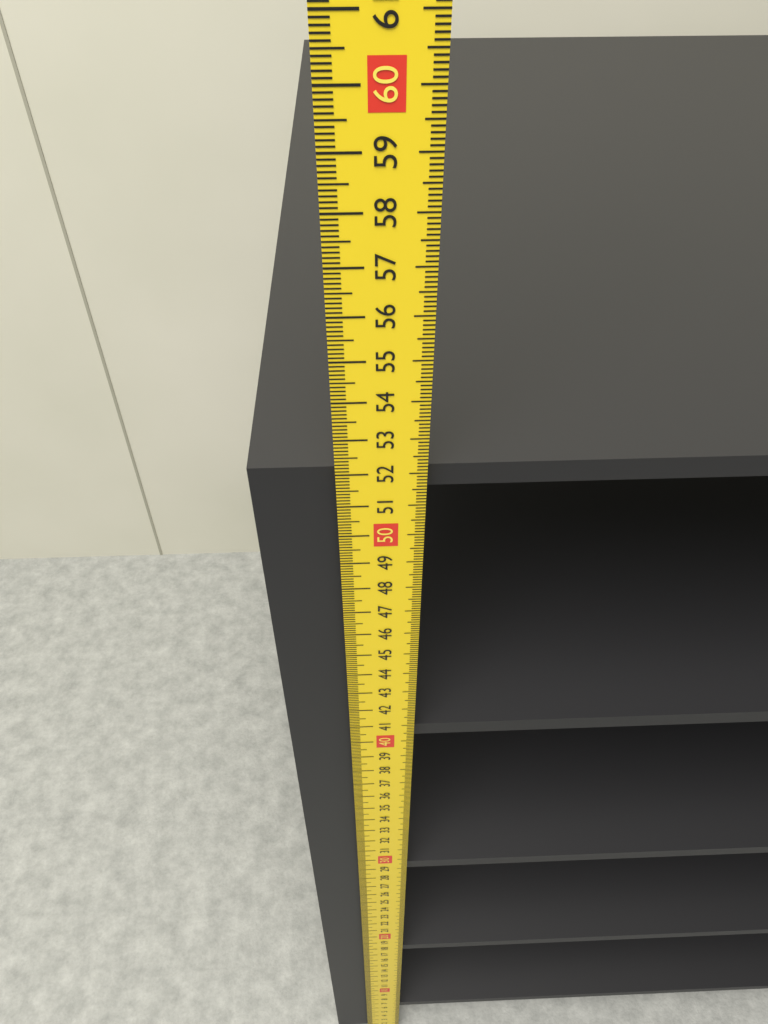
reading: 51.9 cm
